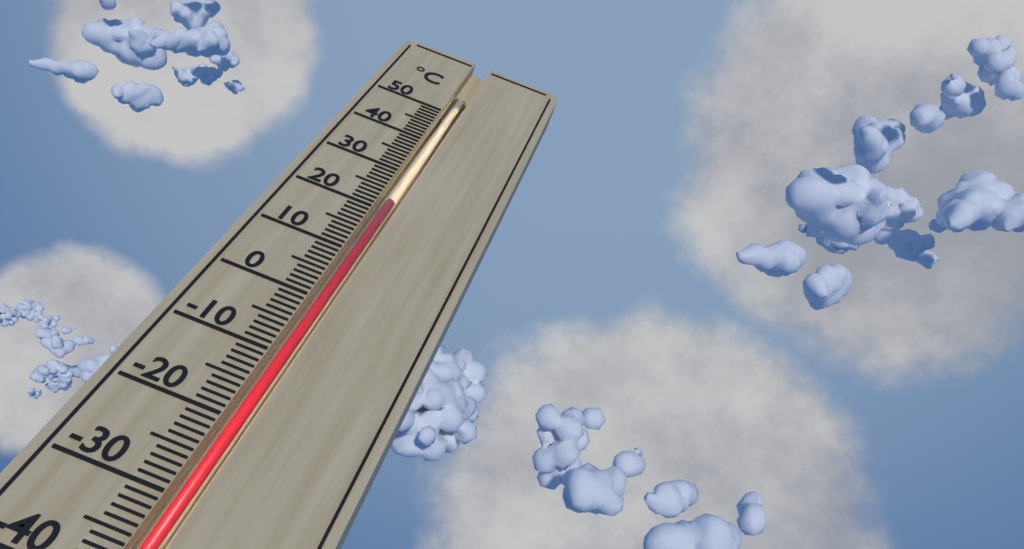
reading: 23 °C
